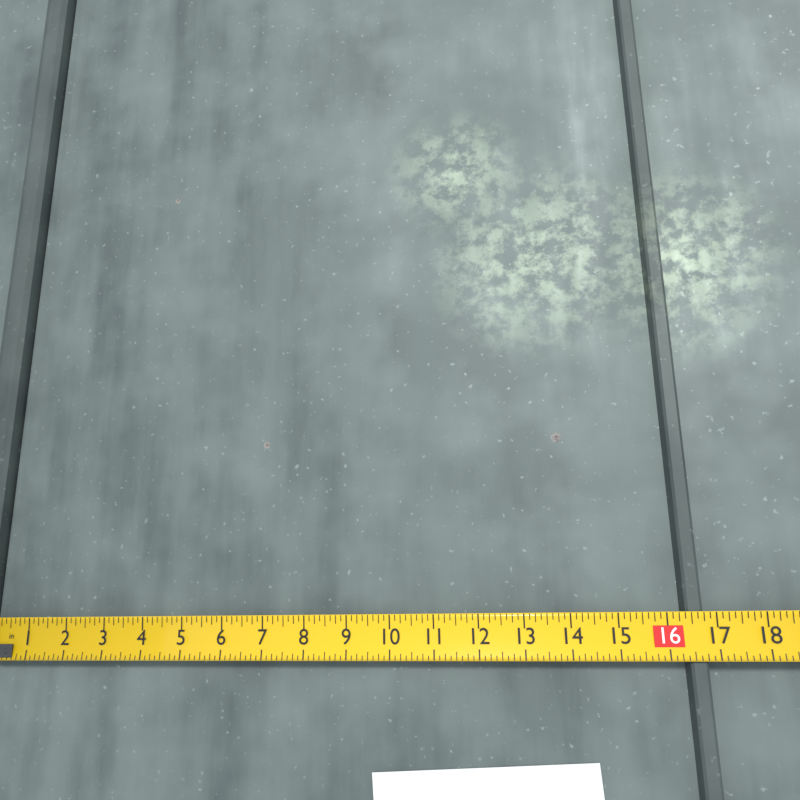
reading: 16.750 in
